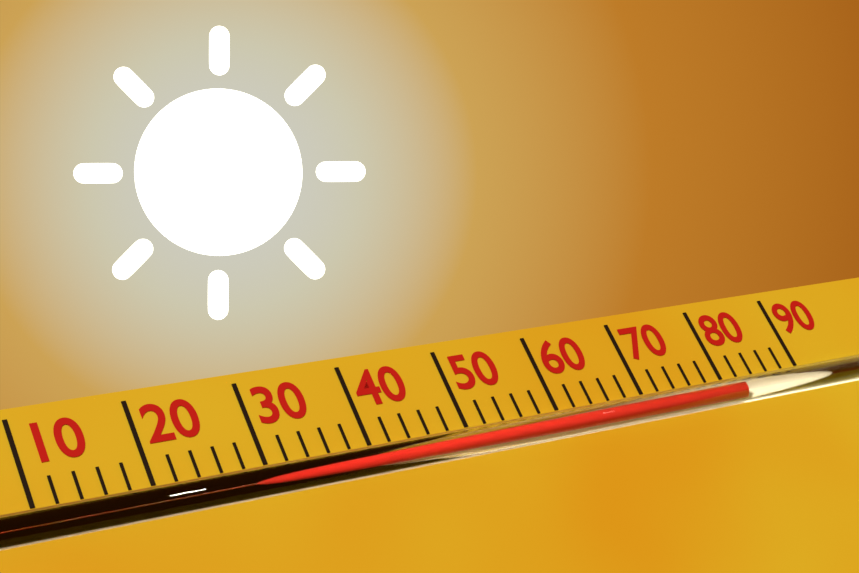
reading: 82 (no unit)
